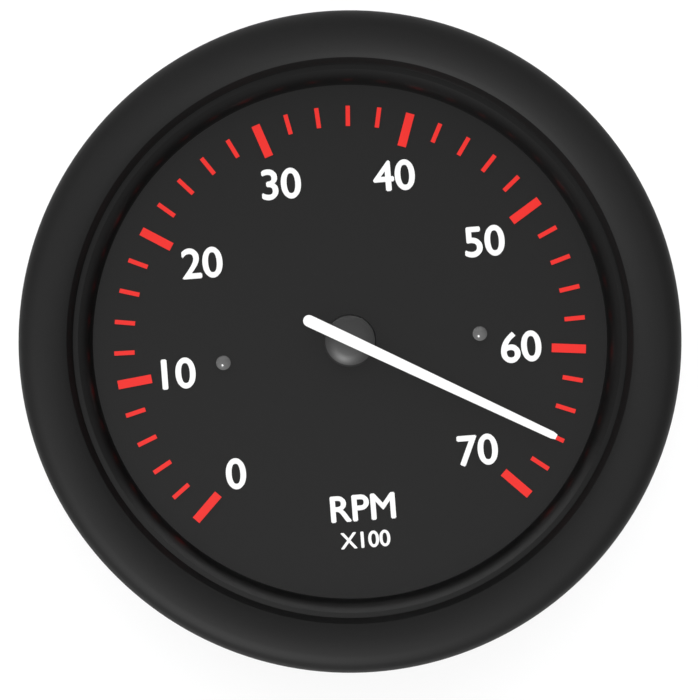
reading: 66 RPM x100
